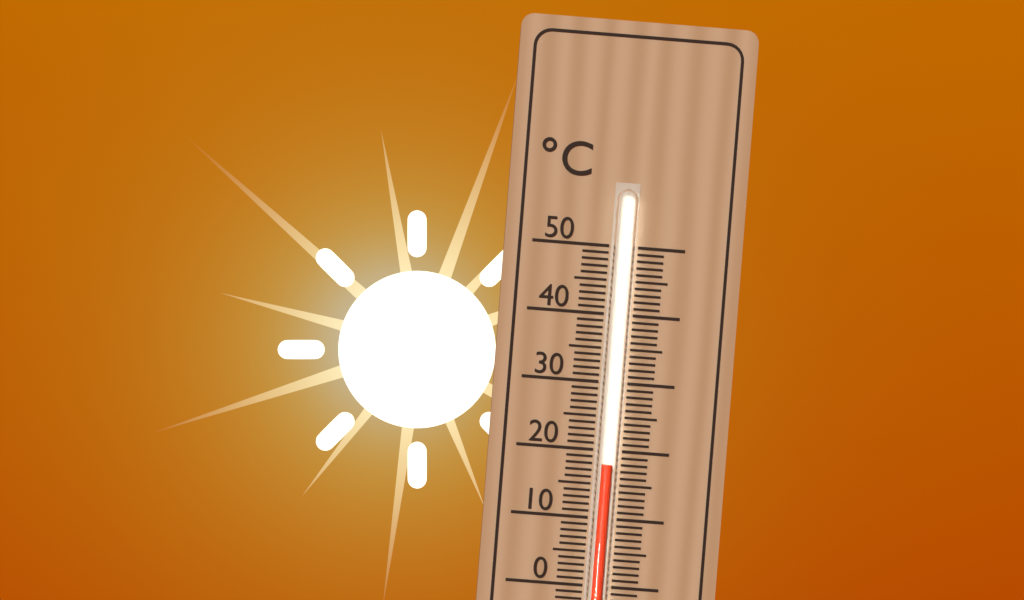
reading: 18 °C
